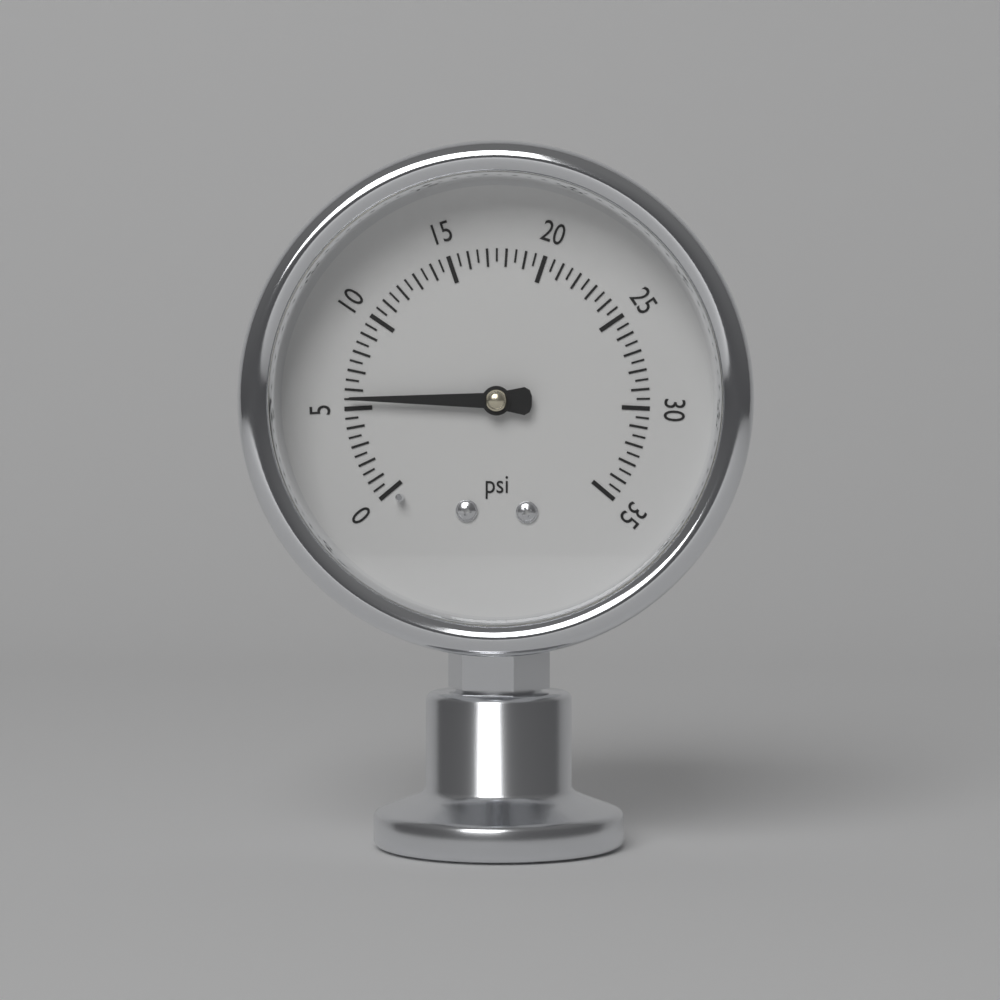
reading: 5.5 psi
